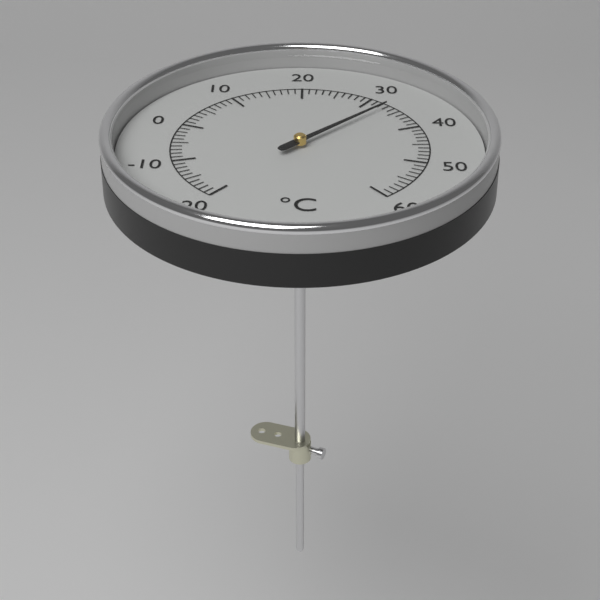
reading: 33 °C
